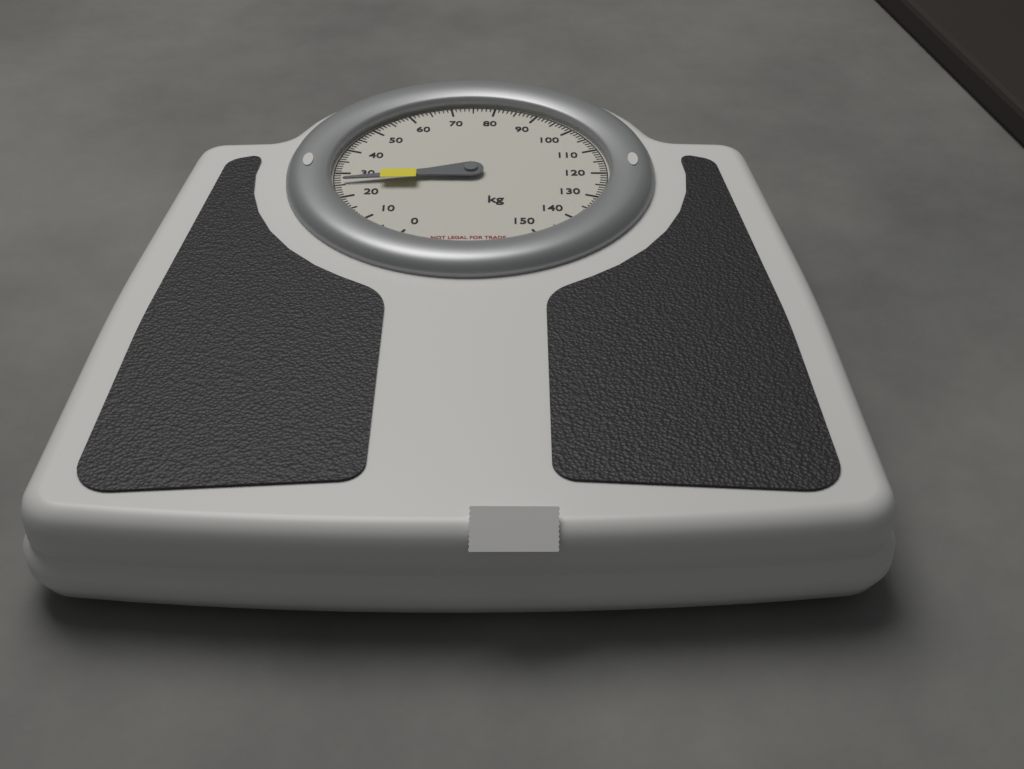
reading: 26 kg
